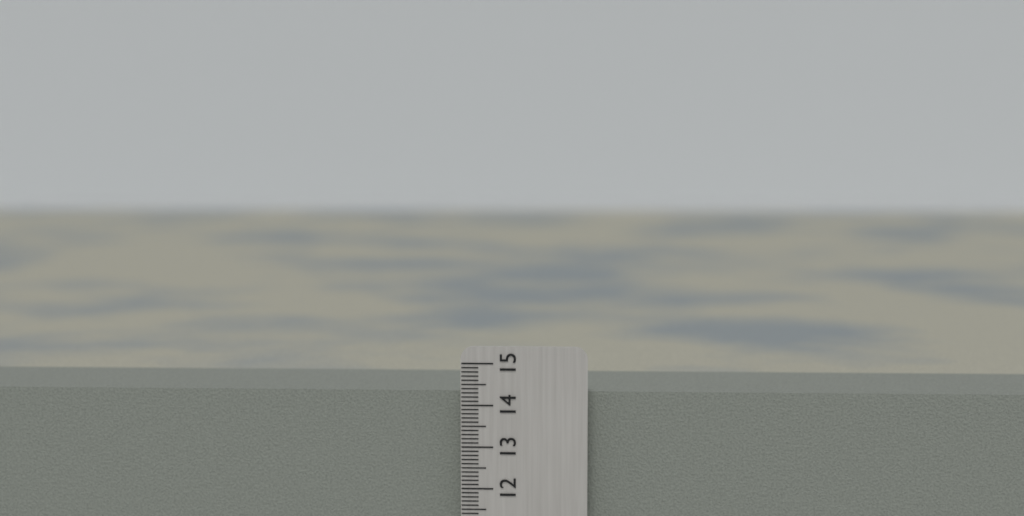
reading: 14.3 cm
